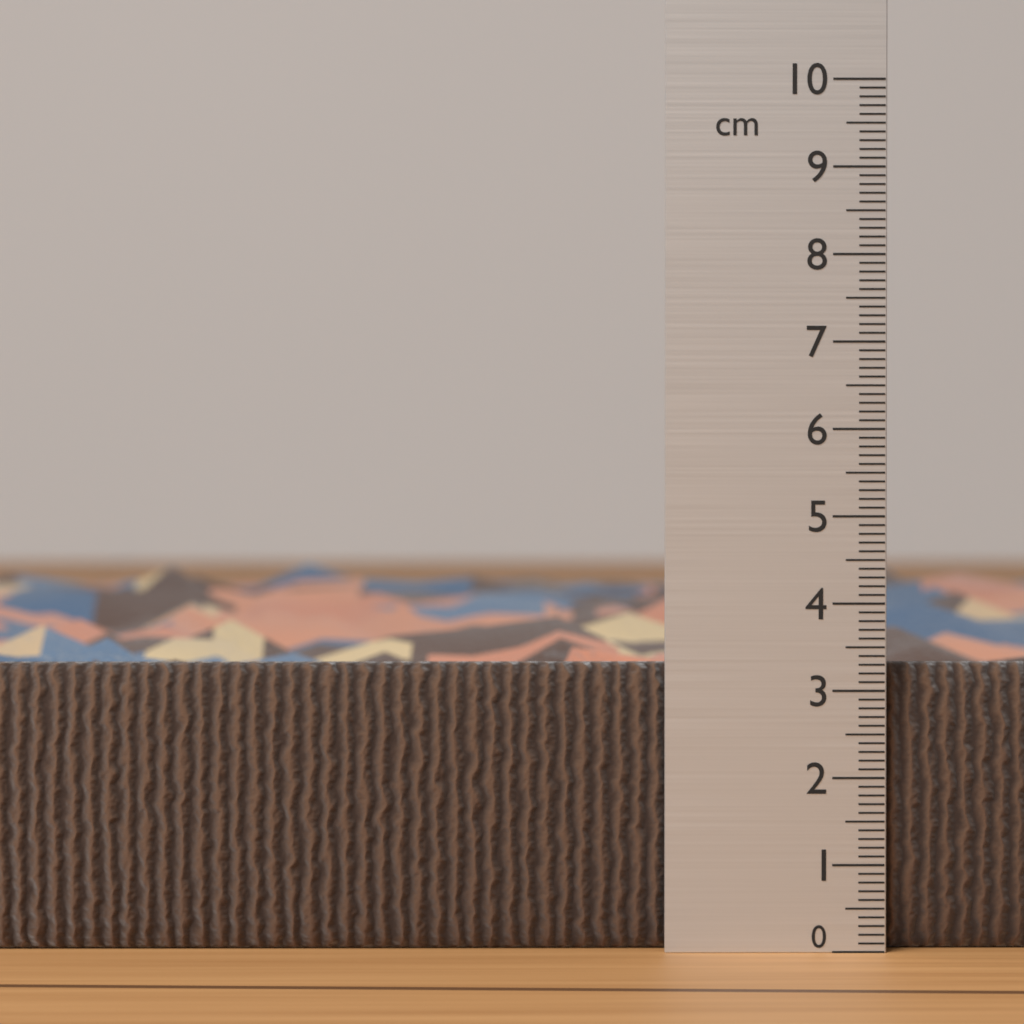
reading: 3.3 cm
